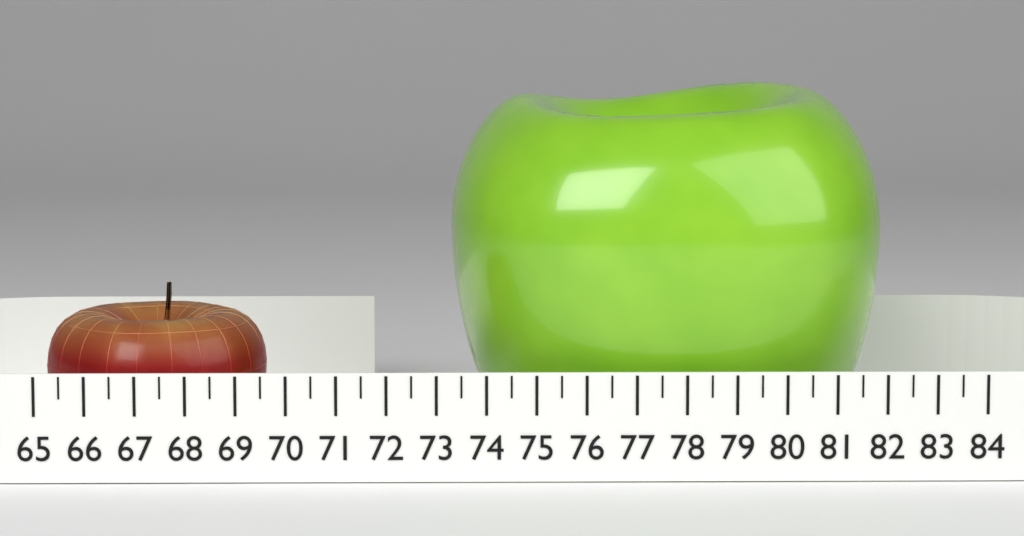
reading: 69.5 (no unit)
